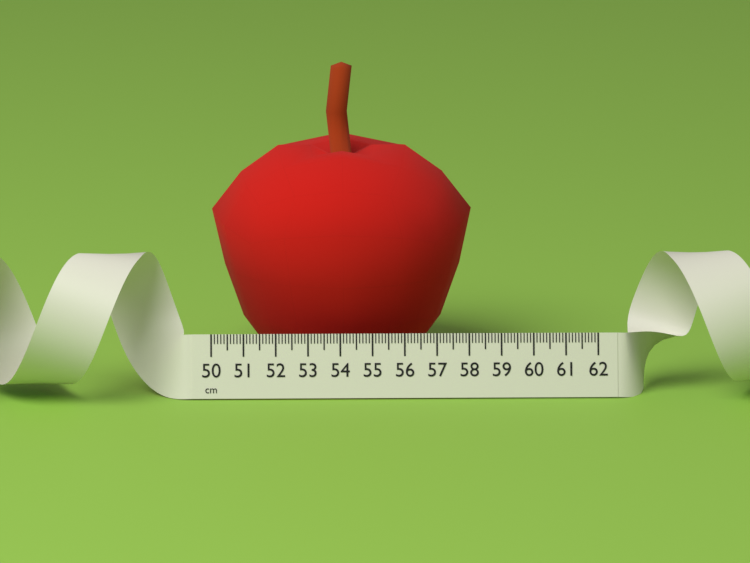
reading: 58.2 cm
